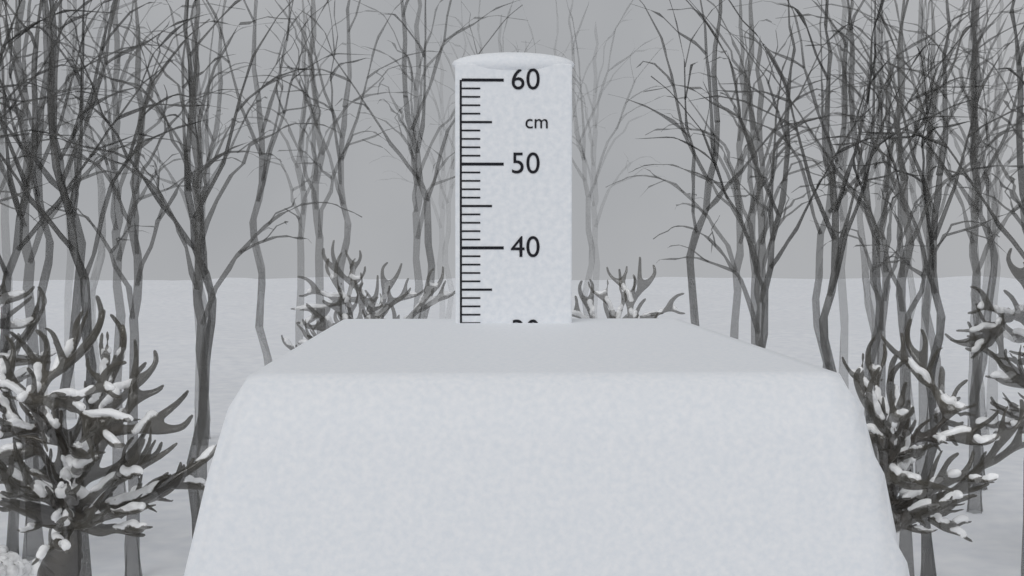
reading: 31 cm
